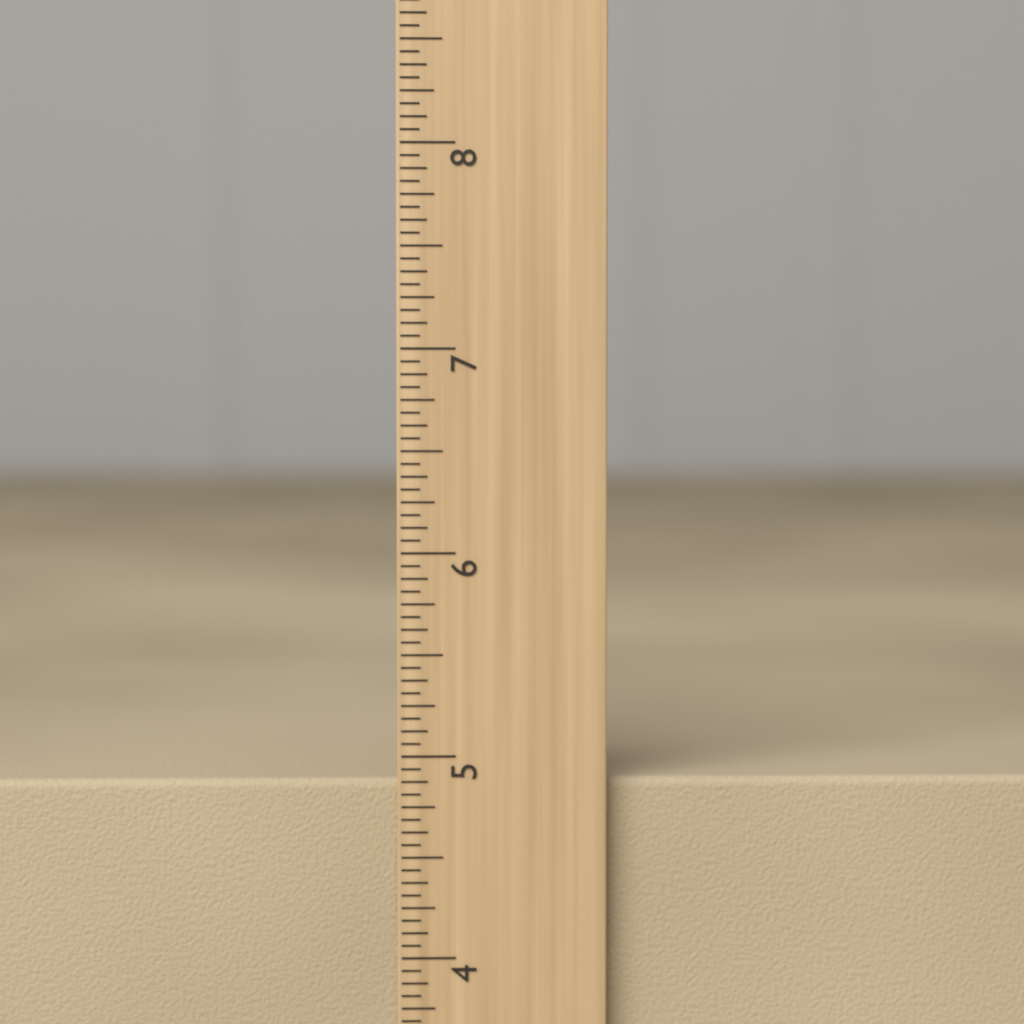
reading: 4.8750 inch
